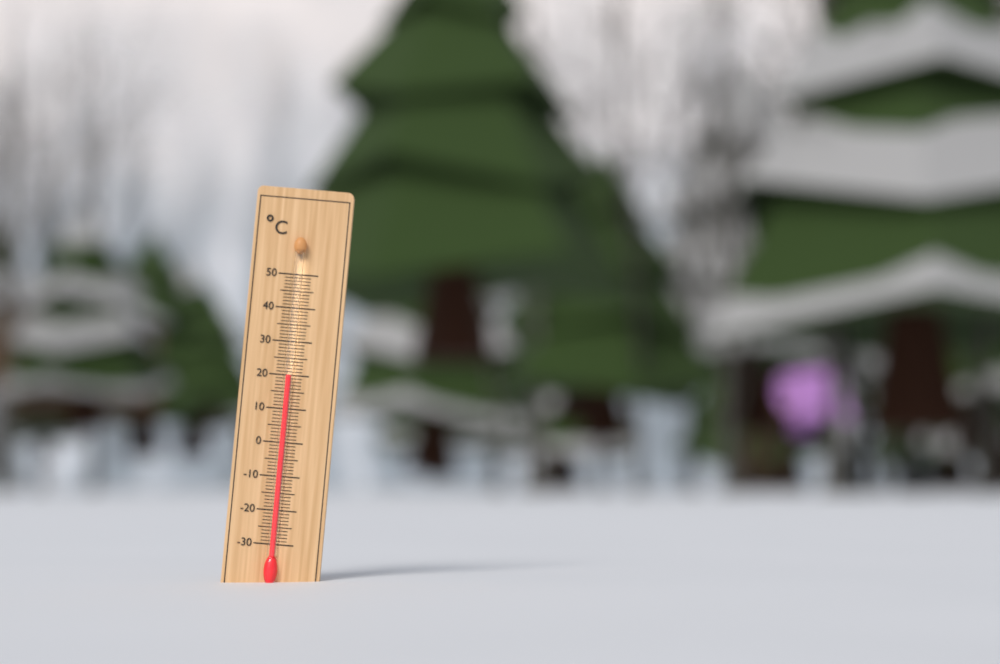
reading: 20 °C
